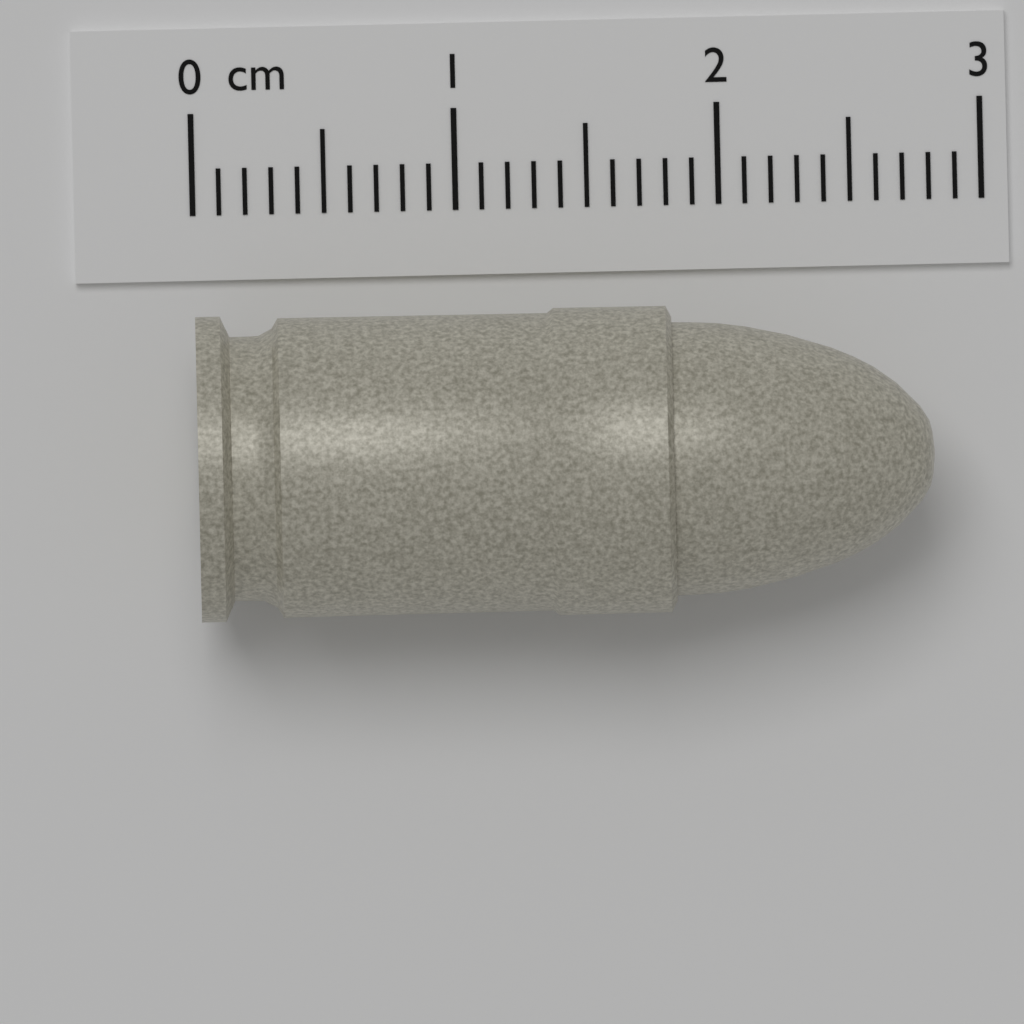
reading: 2.8 cm
